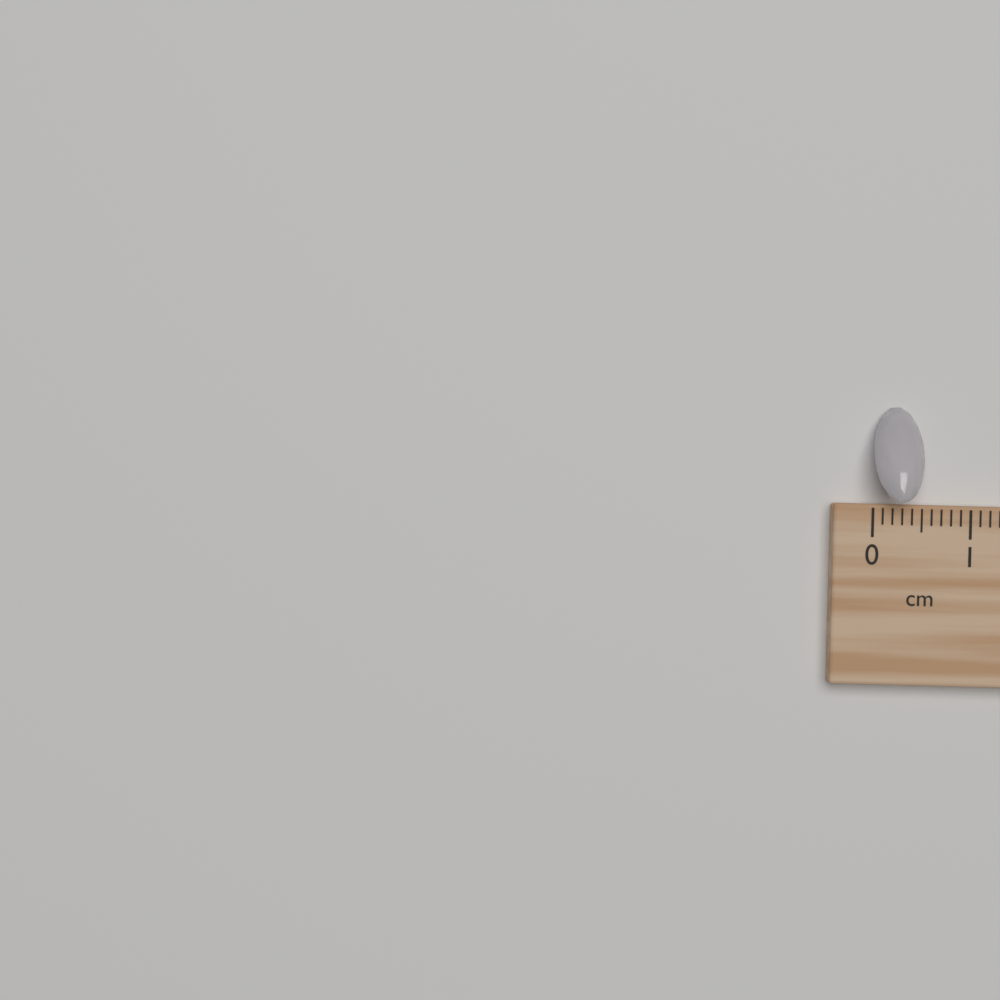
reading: 0.5 cm
